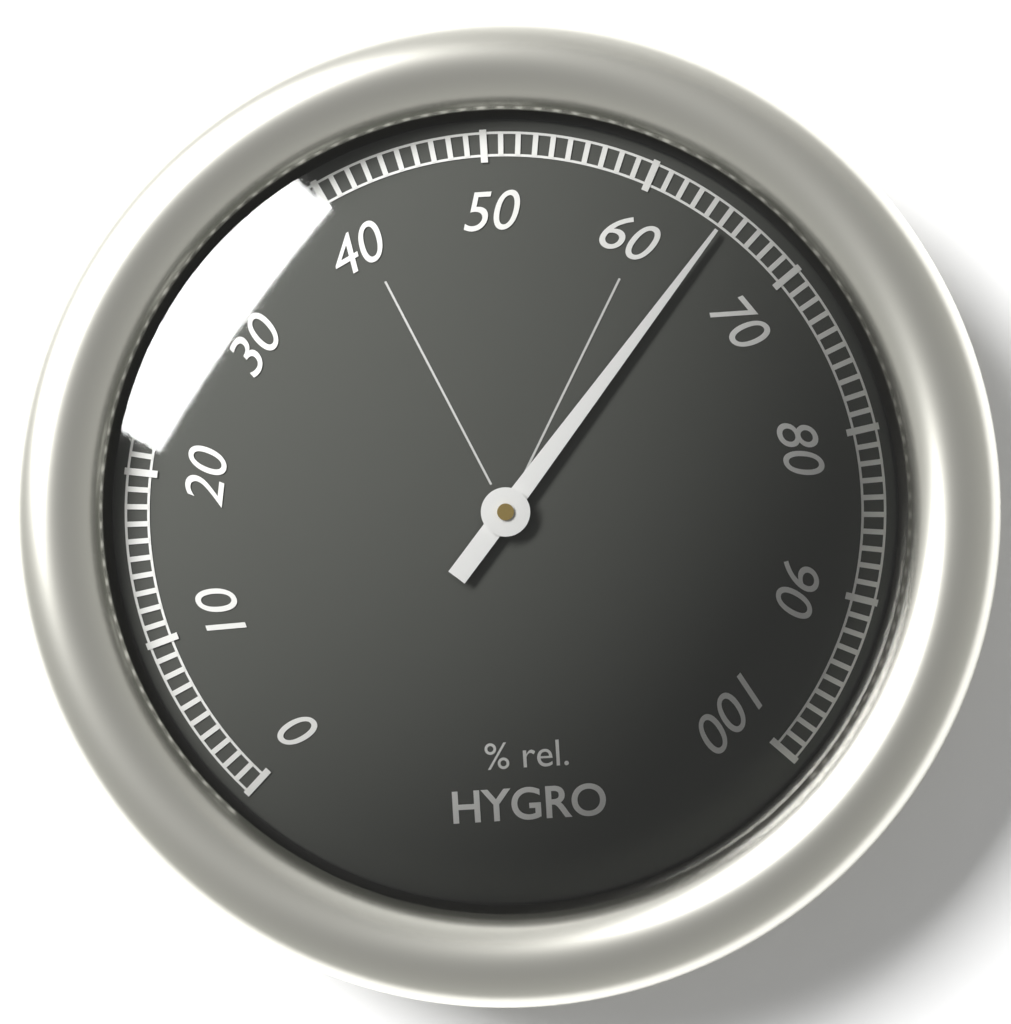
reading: 65 %
